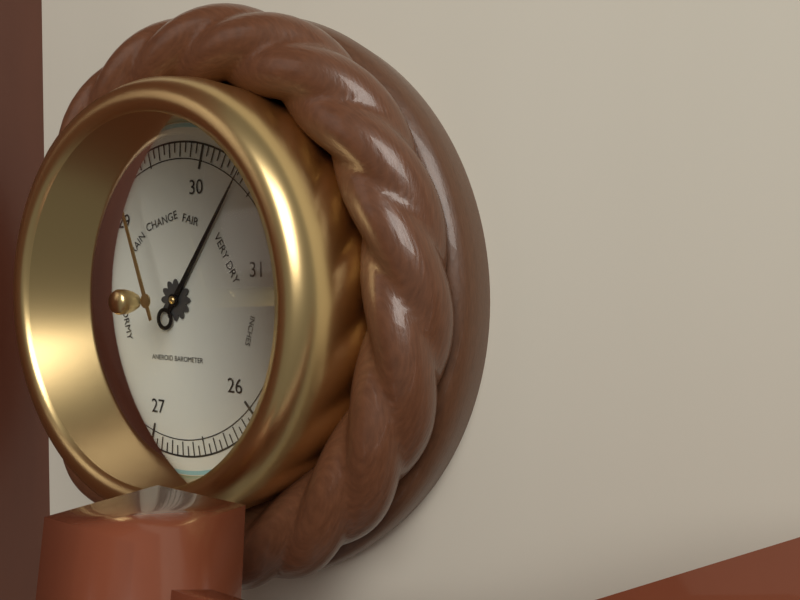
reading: 30.35 inHg
